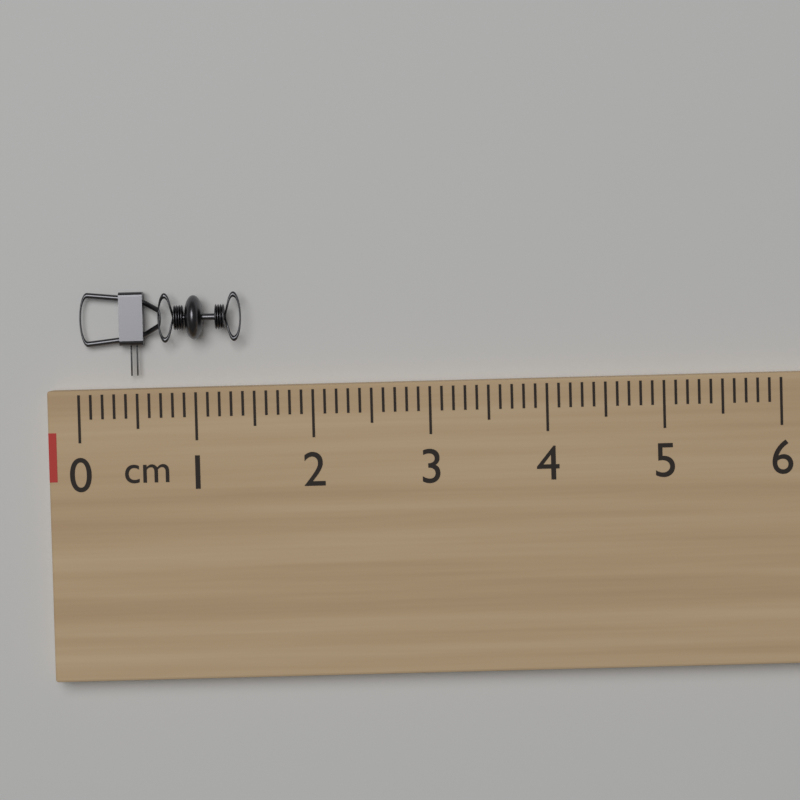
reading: 1.4 cm
